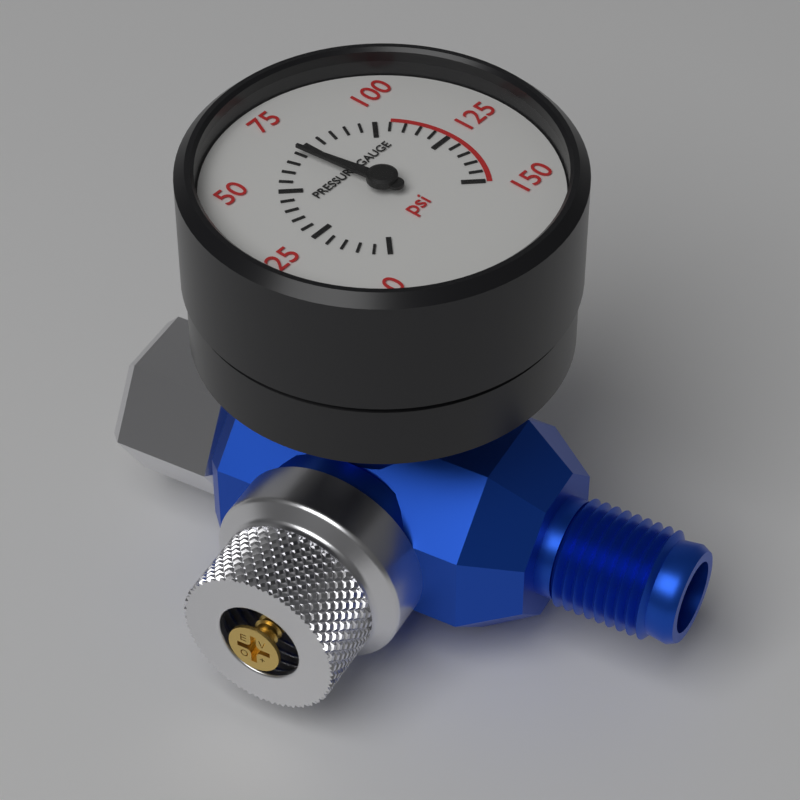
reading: 70 psi
